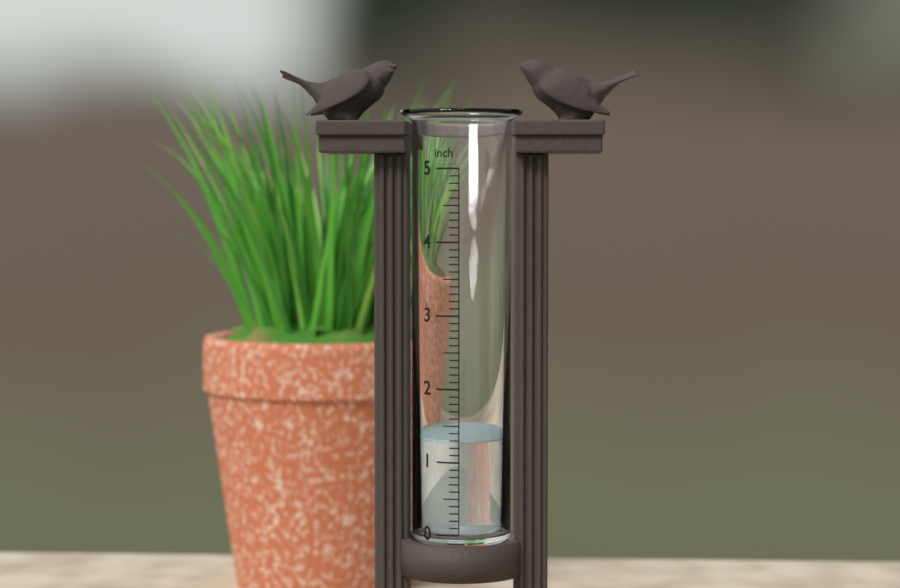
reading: 1.3 inch
